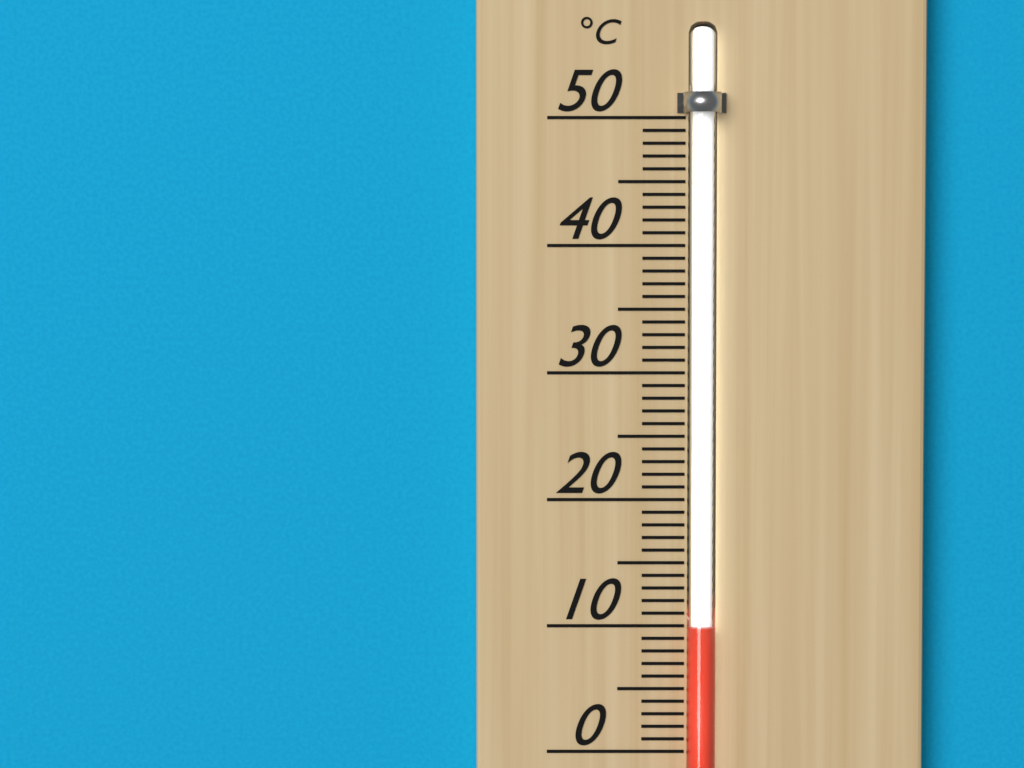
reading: 10 °C
